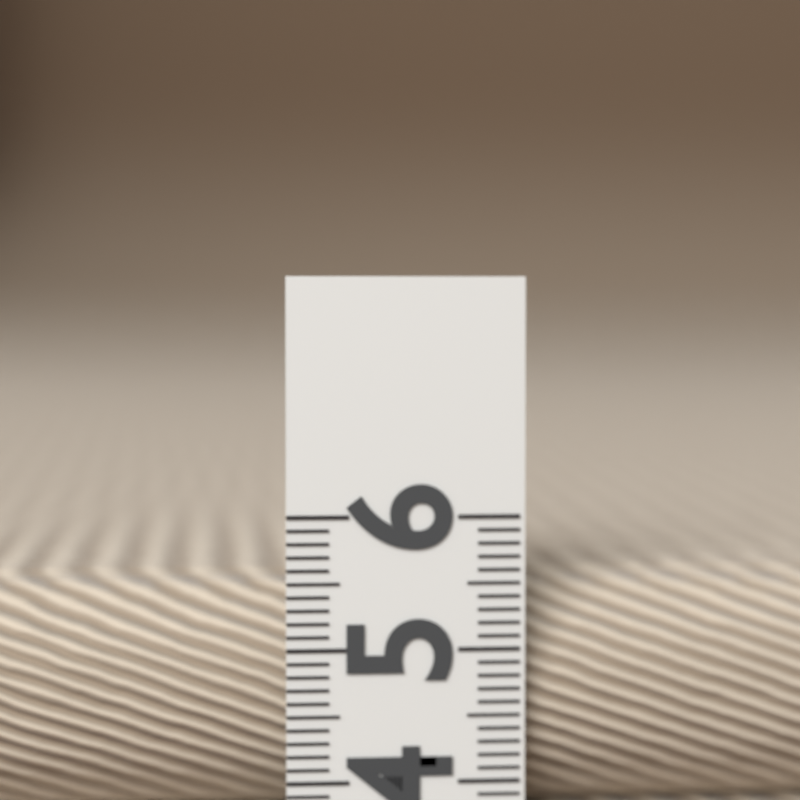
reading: 5.5 (no unit)
